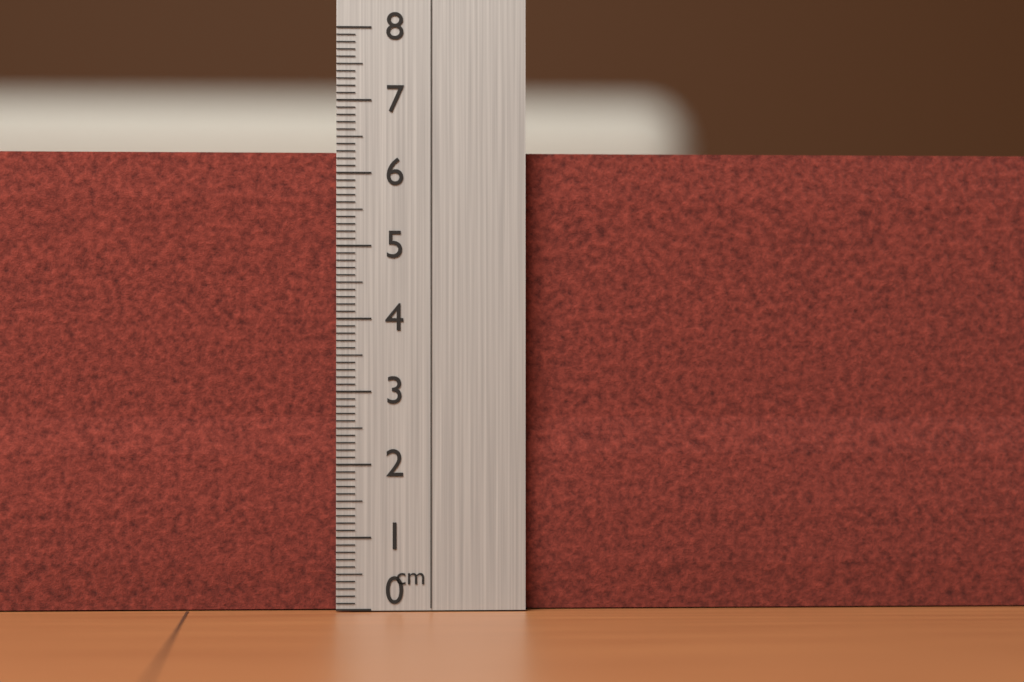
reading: 6.3 cm
